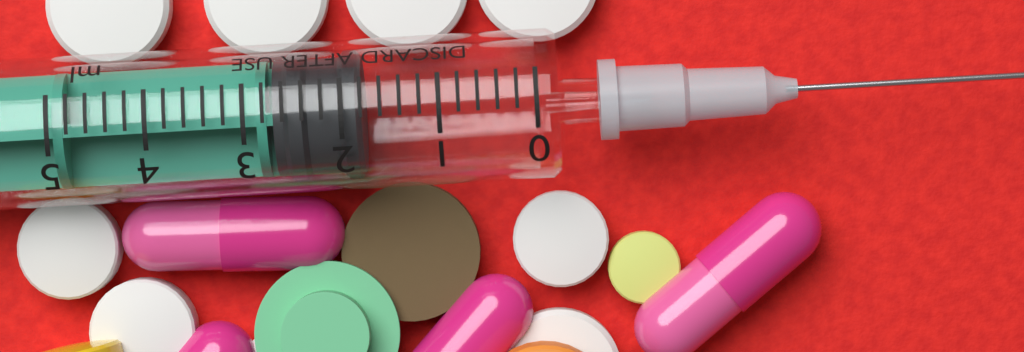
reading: 1.8 ml
